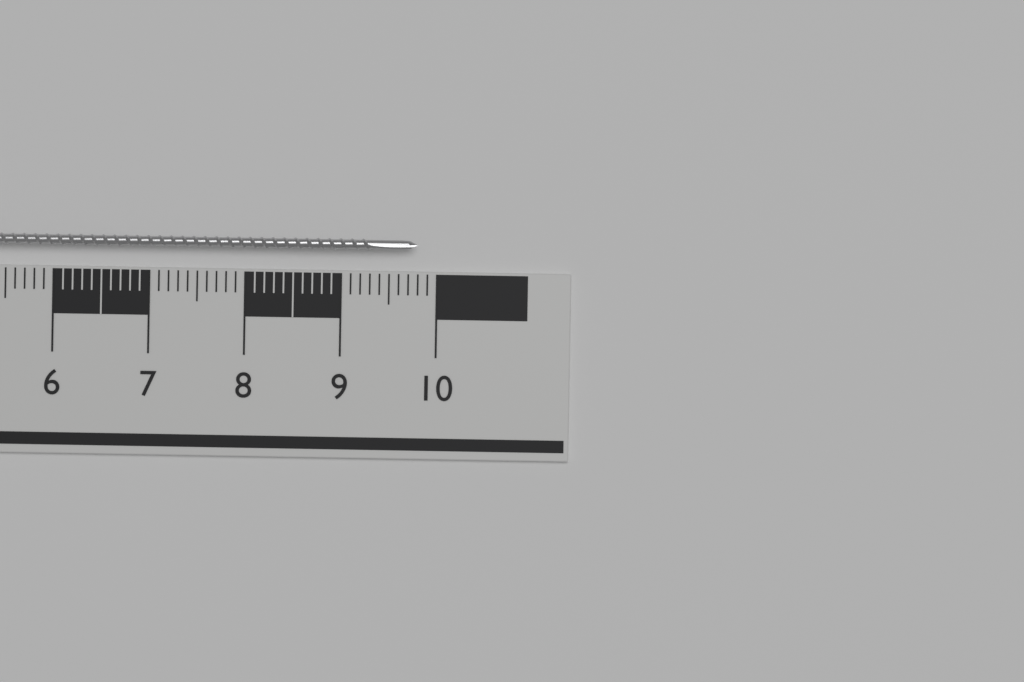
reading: 9.8 cm
